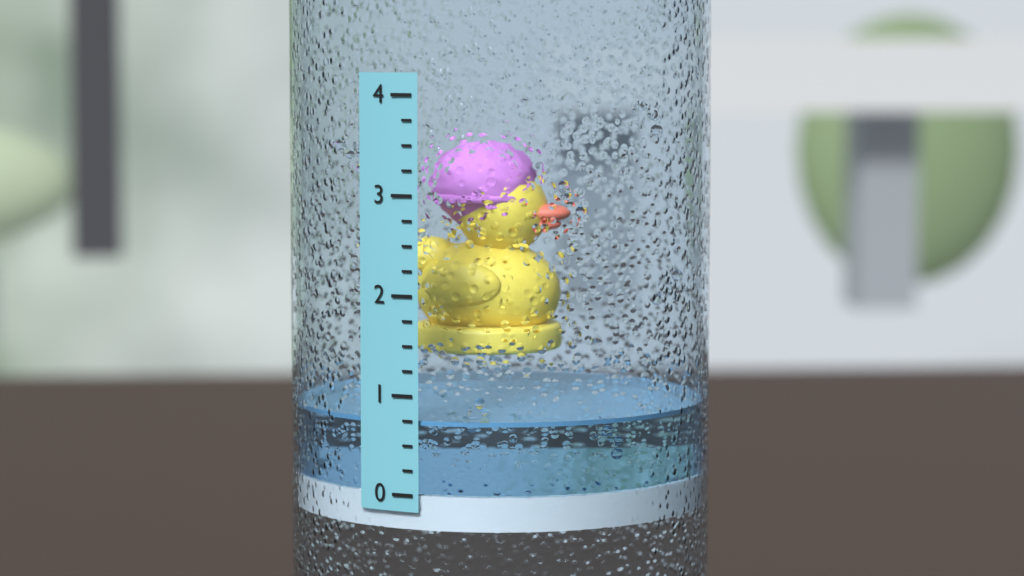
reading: 0.75 (no unit)
